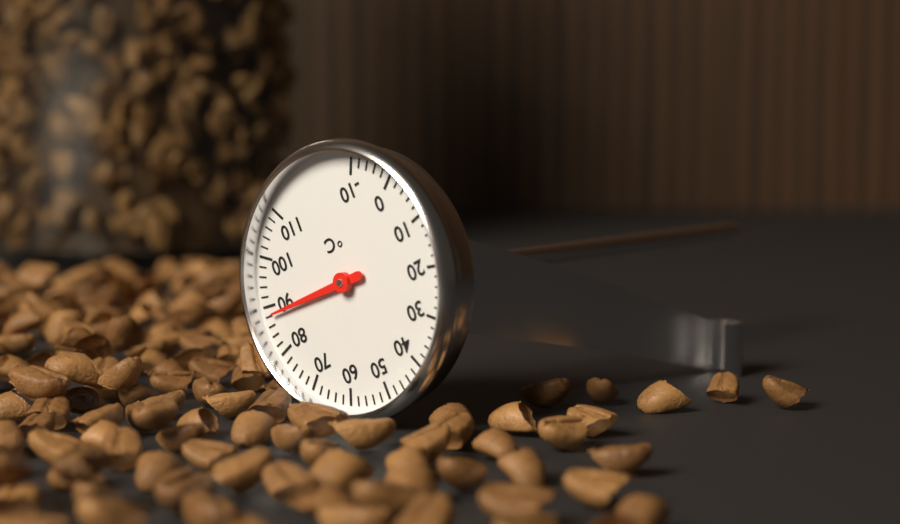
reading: 88 °C
